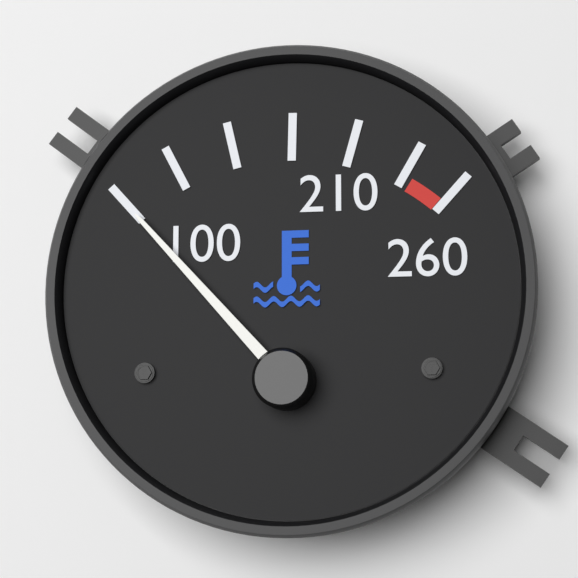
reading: 100.0 (no unit)
